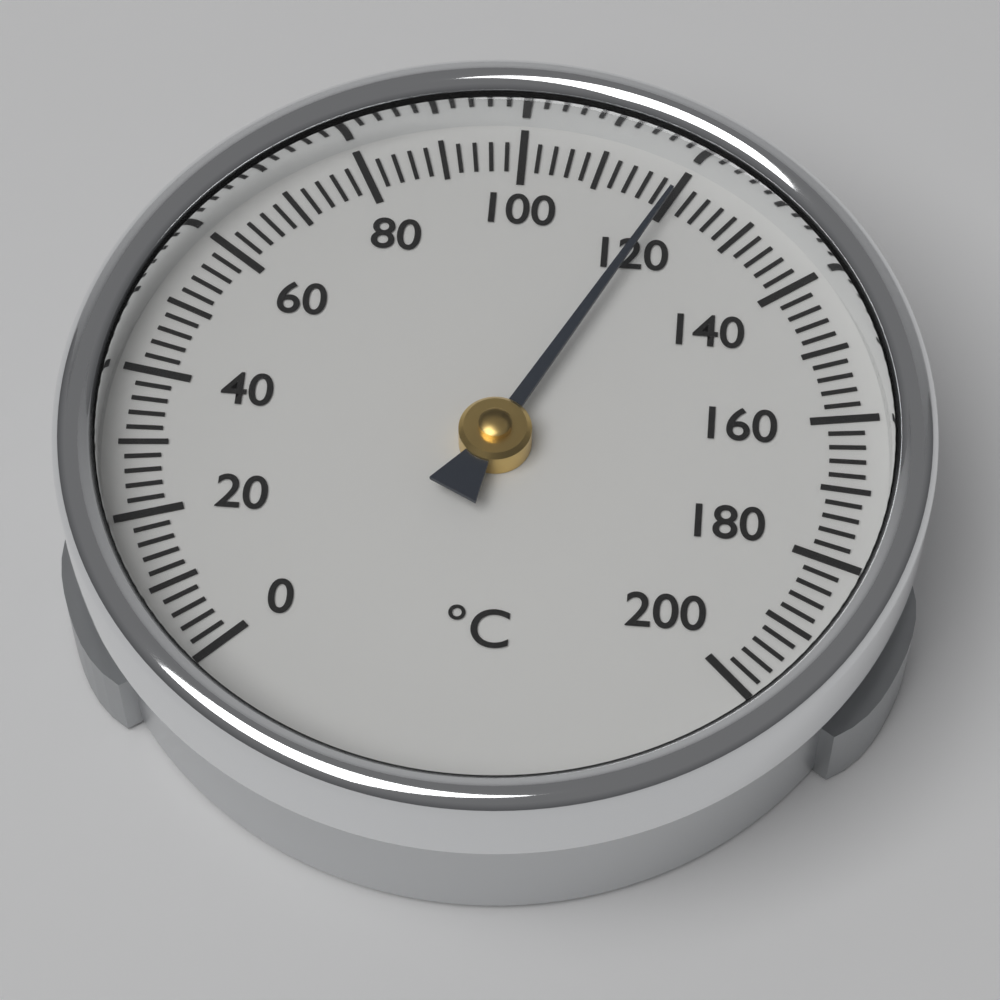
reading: 120 °C
